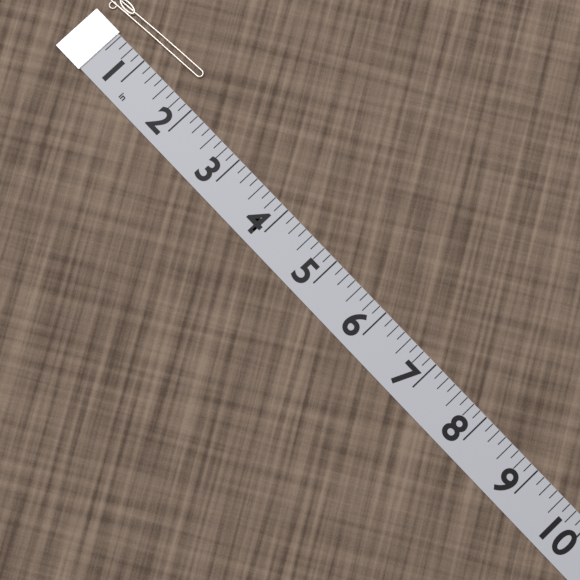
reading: 1.750 in
